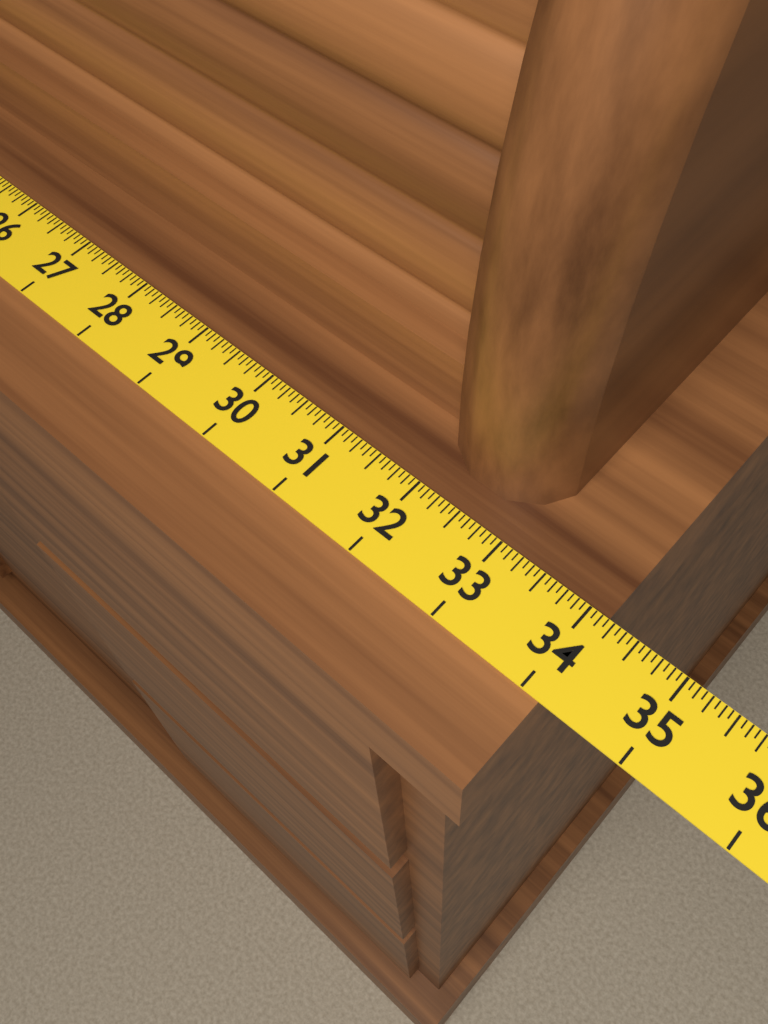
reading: 34.1875 (no unit)
